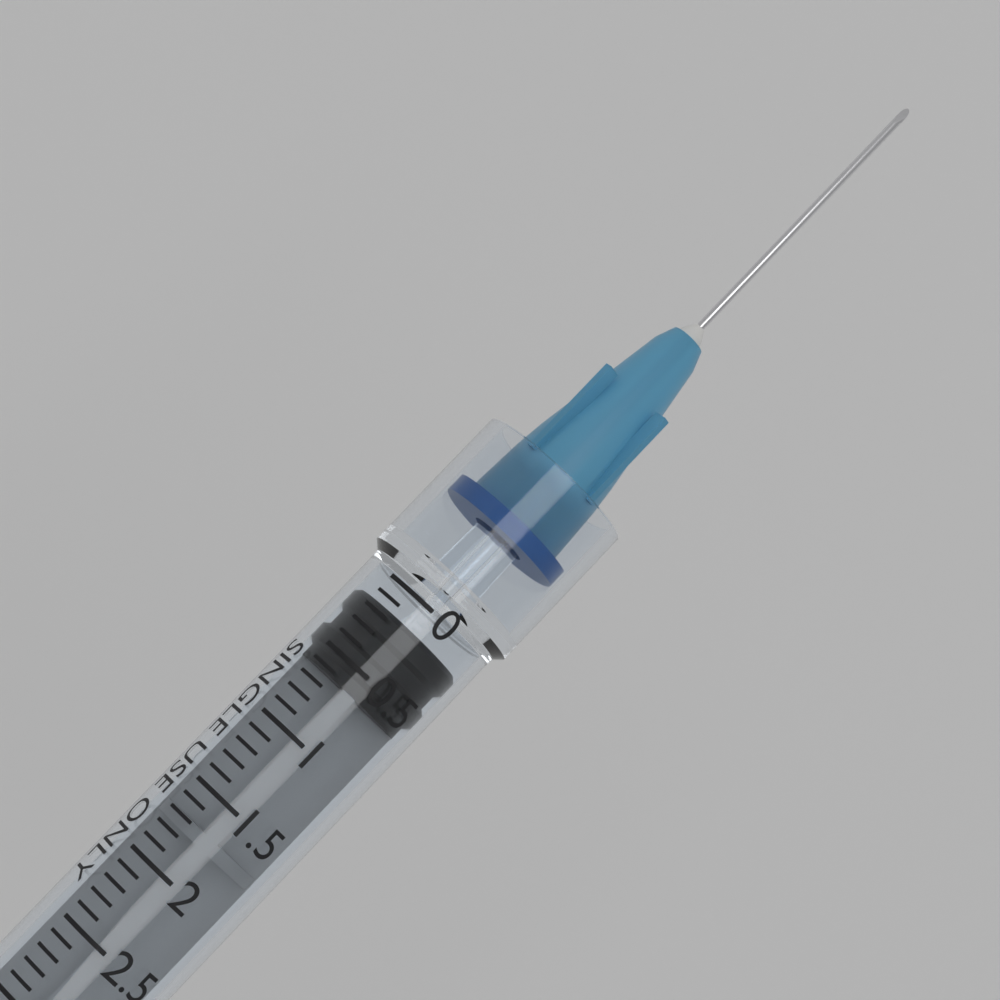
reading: 0.15 ml
